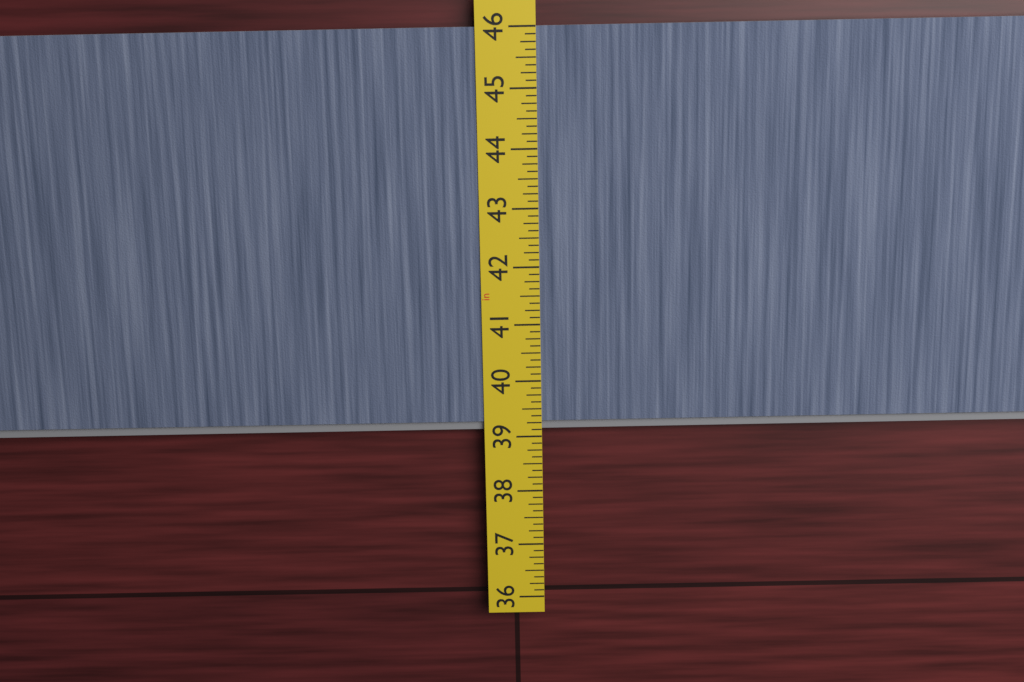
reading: 39.125 in
